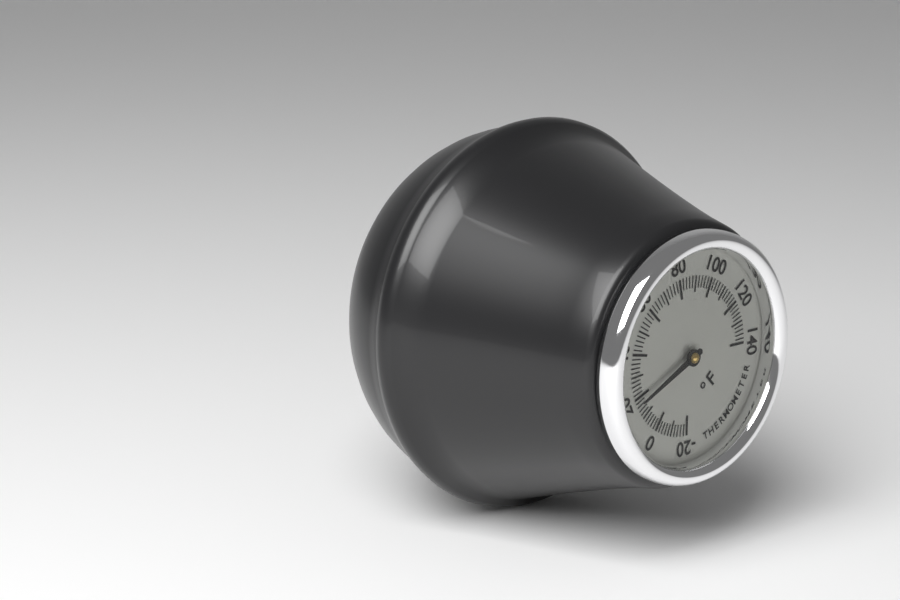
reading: 18 °F
